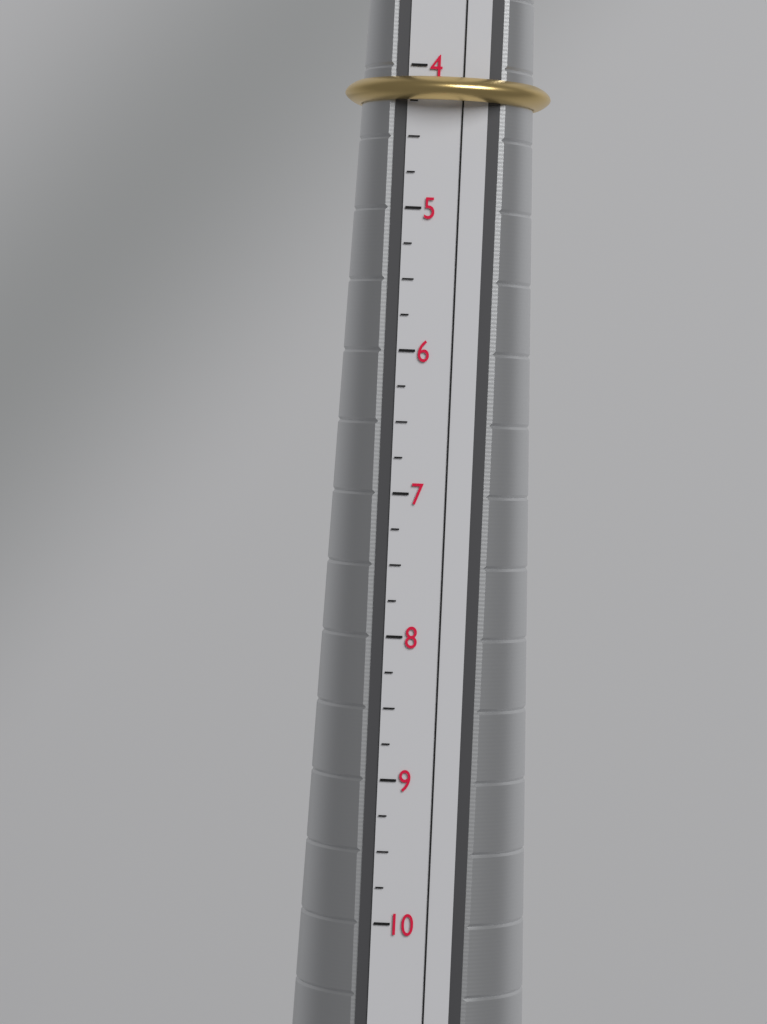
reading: 4.25 (no unit)
